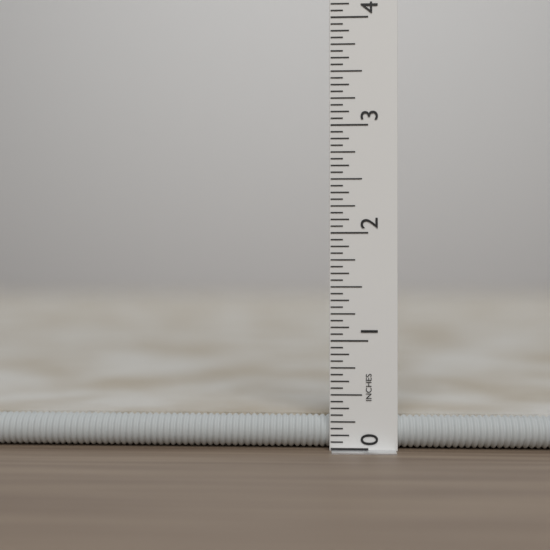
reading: 0.3125 in
